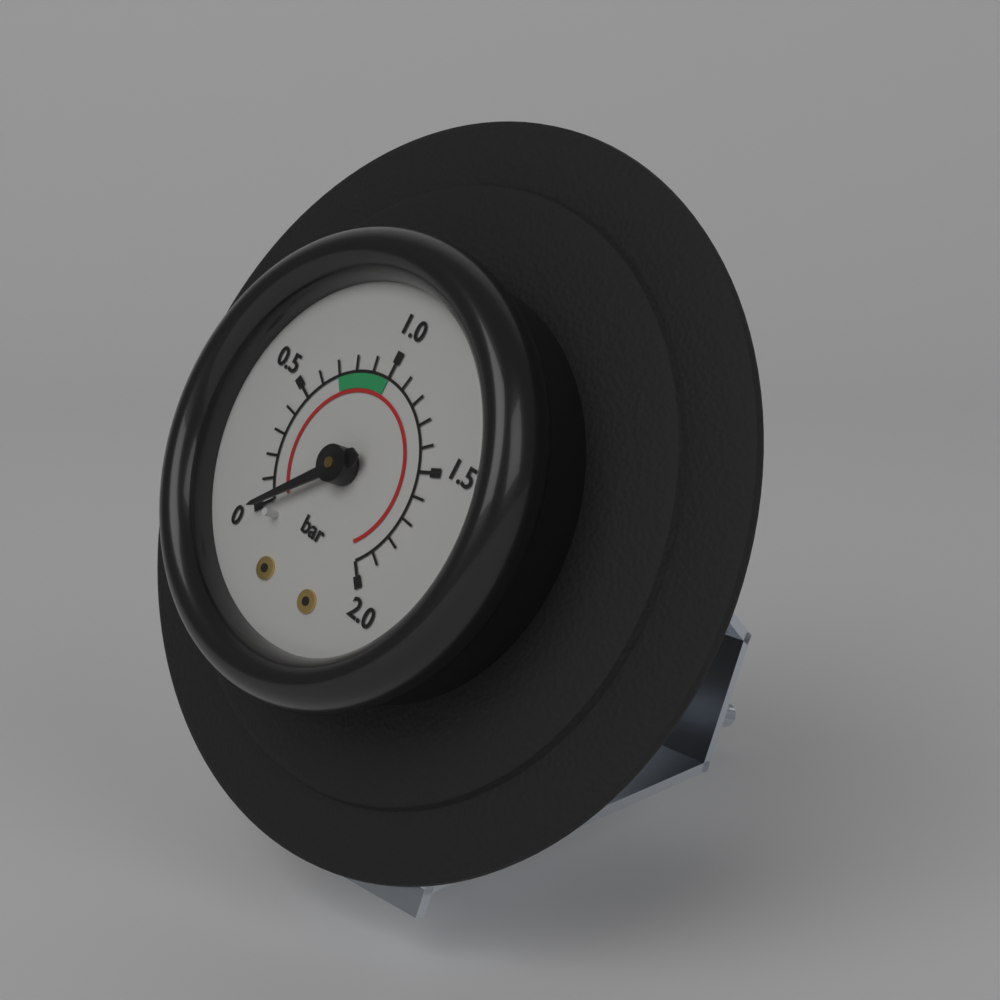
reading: 0.0 bar
